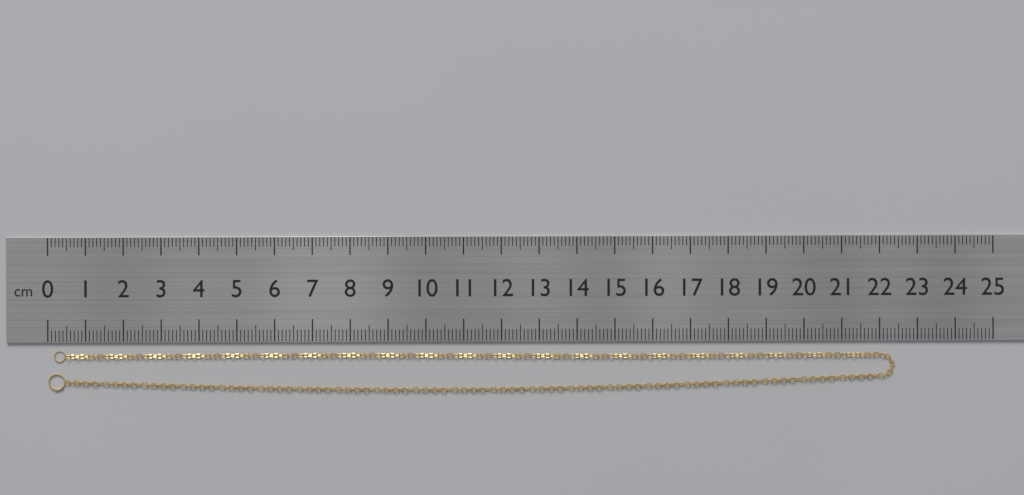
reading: 22.4 cm
